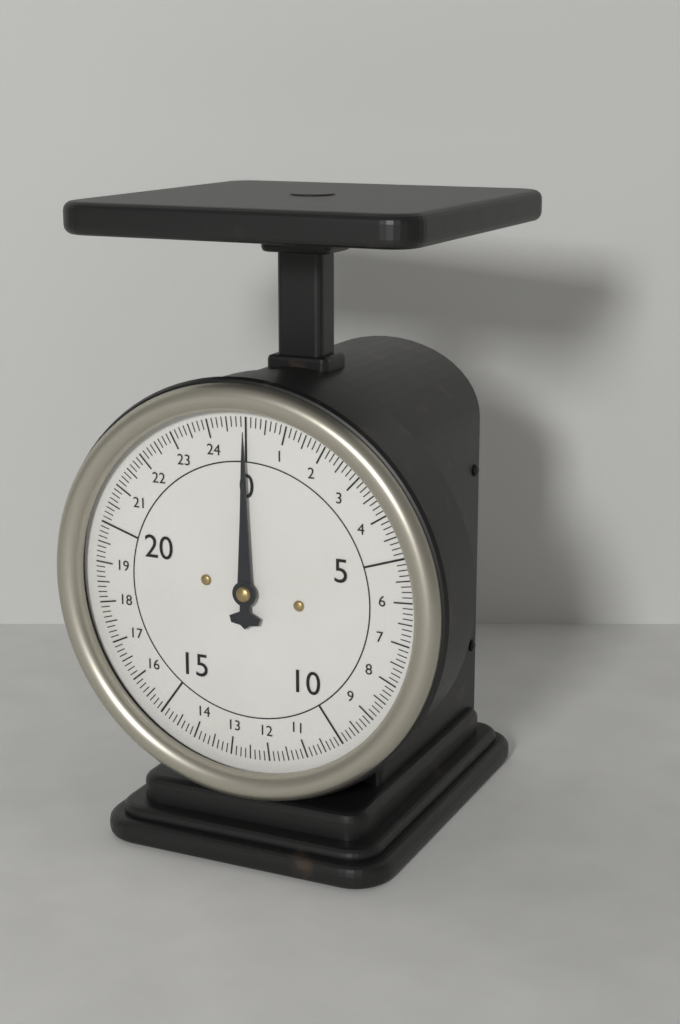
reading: 0.000 (no unit)
